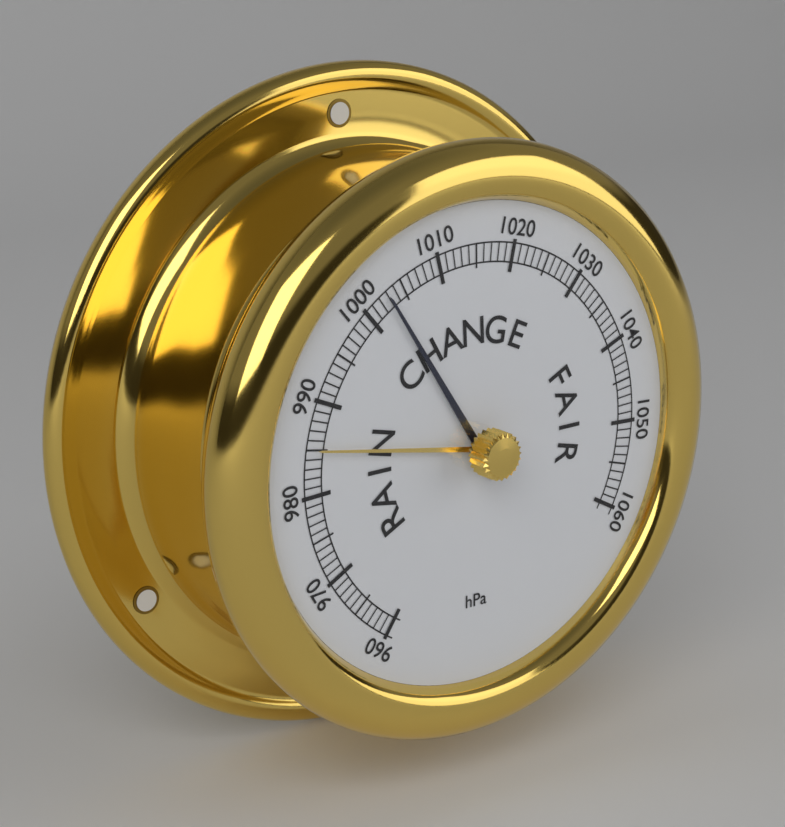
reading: 1003 hPa
